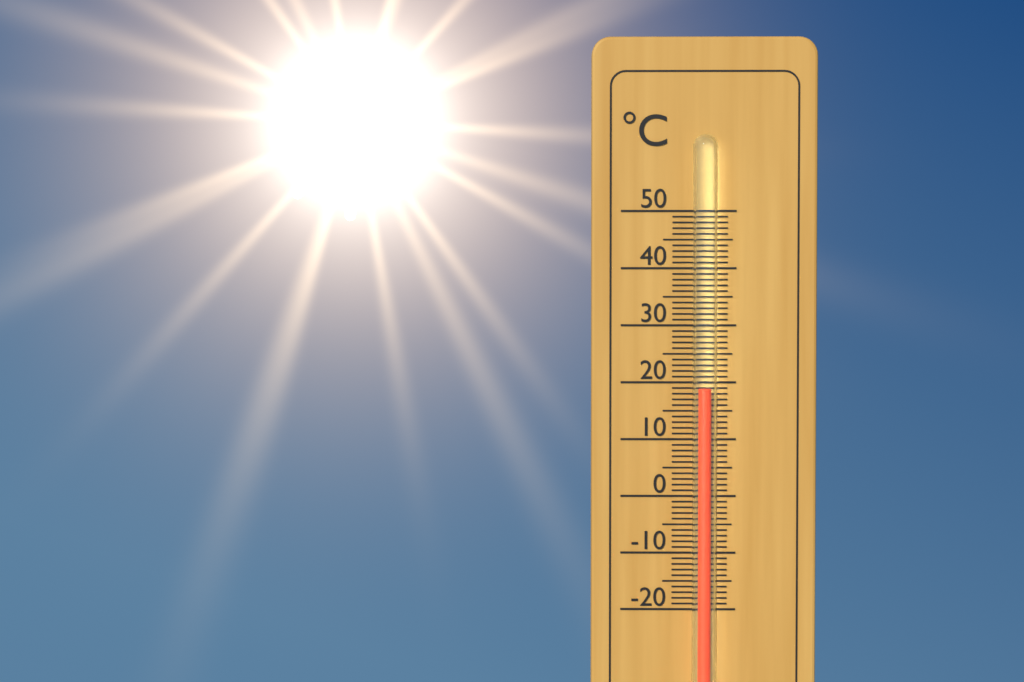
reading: 19 °C
